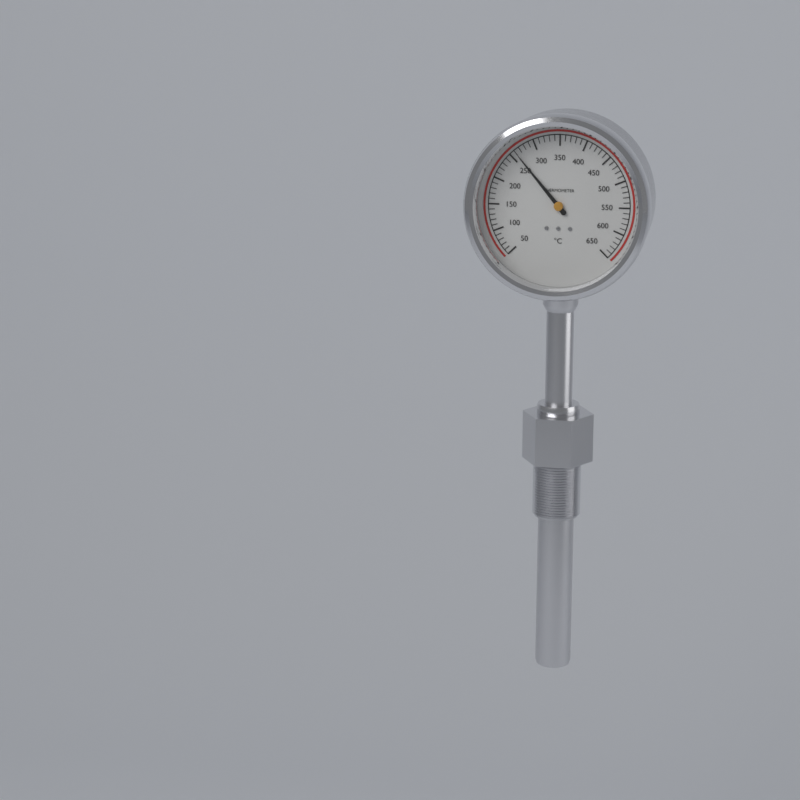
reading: 260 °C
